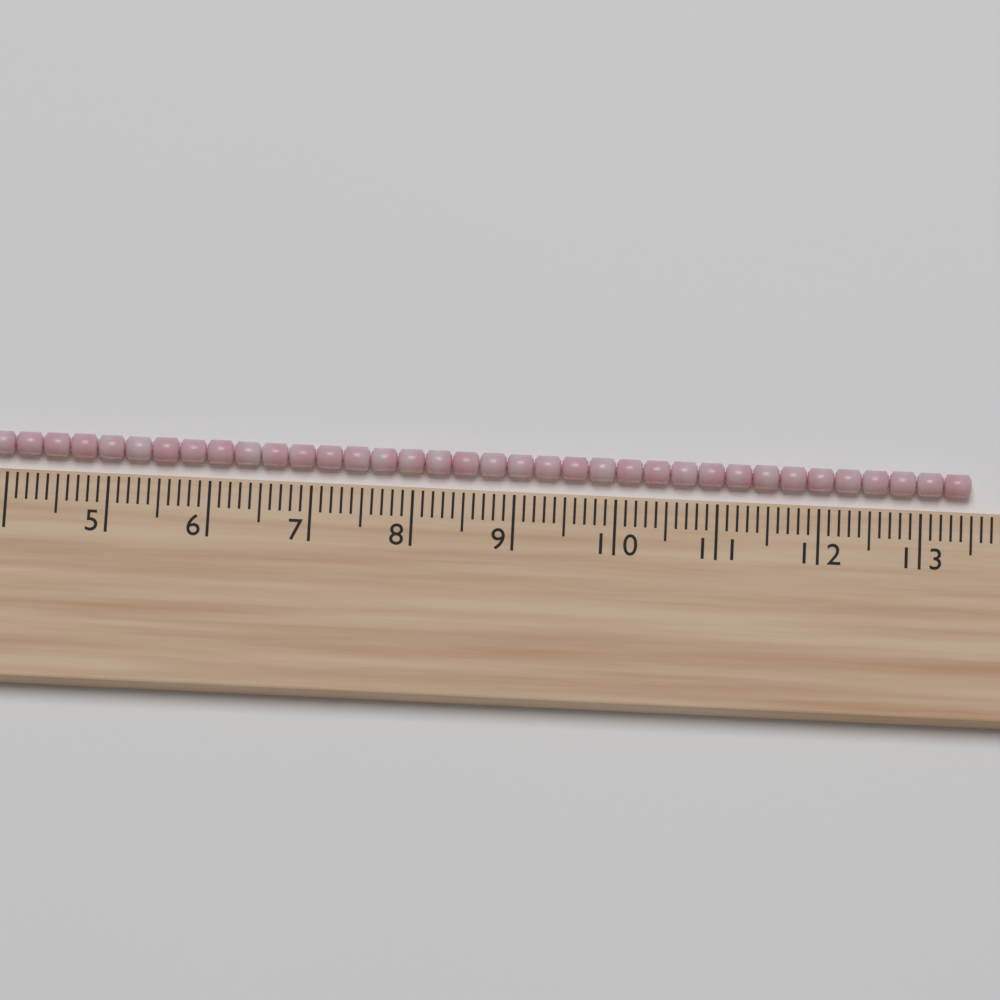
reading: 13.5 cm
